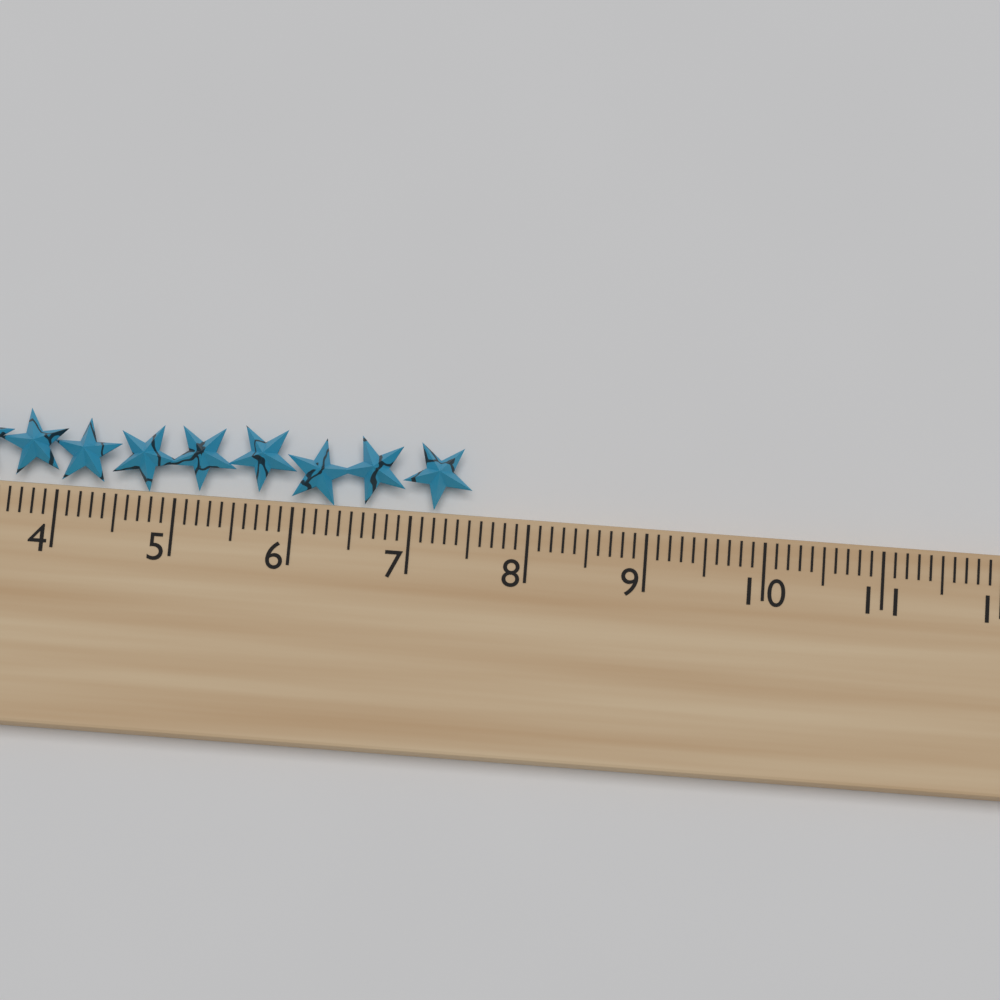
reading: 7.5 cm
